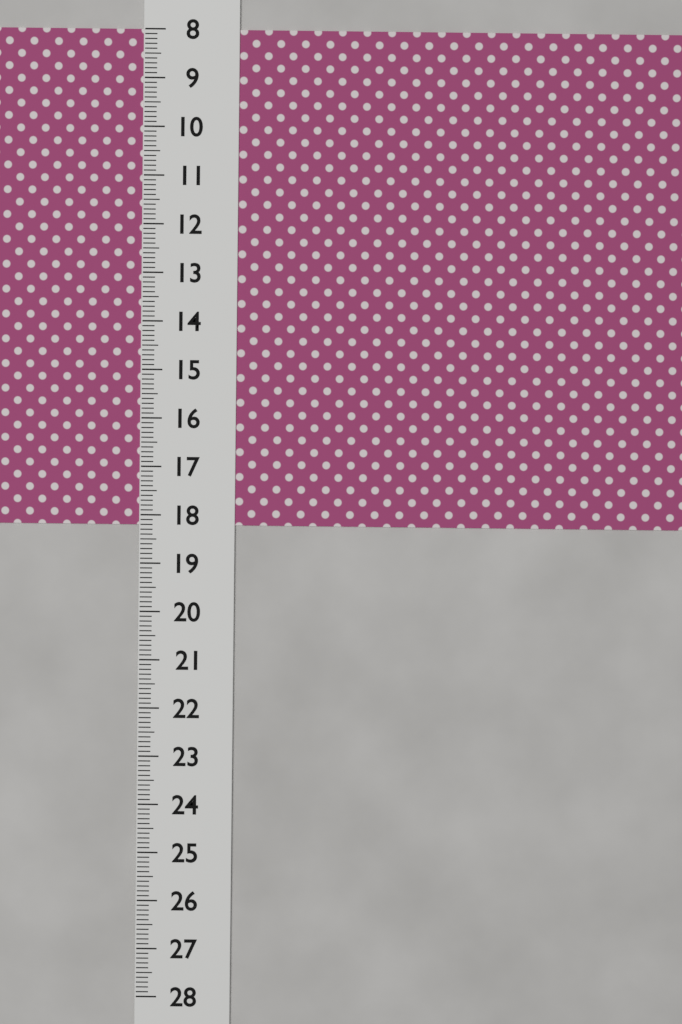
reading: 18.2 (no unit)
